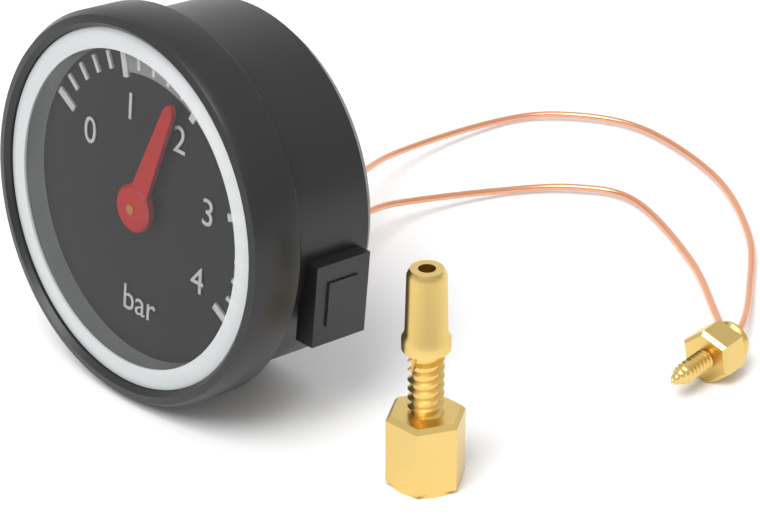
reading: 1.8 bar
